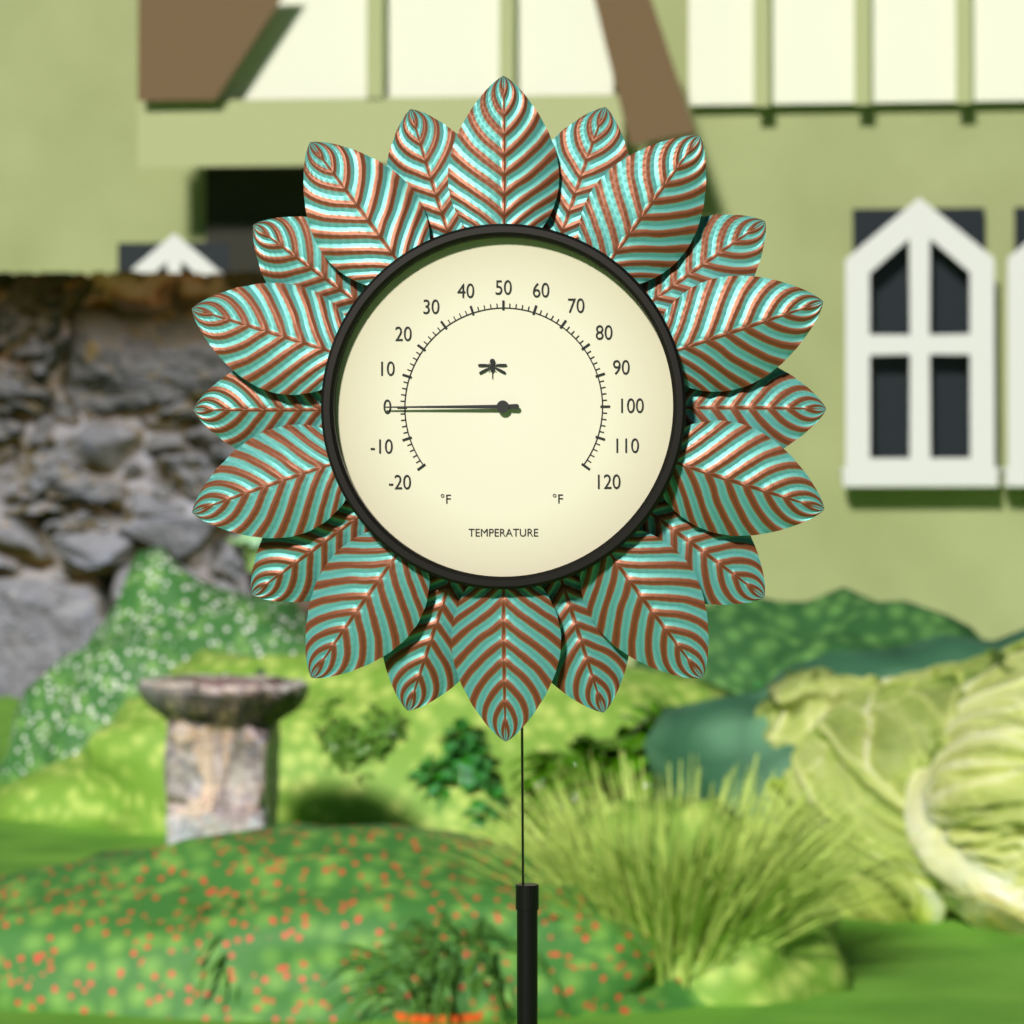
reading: 0 °F
